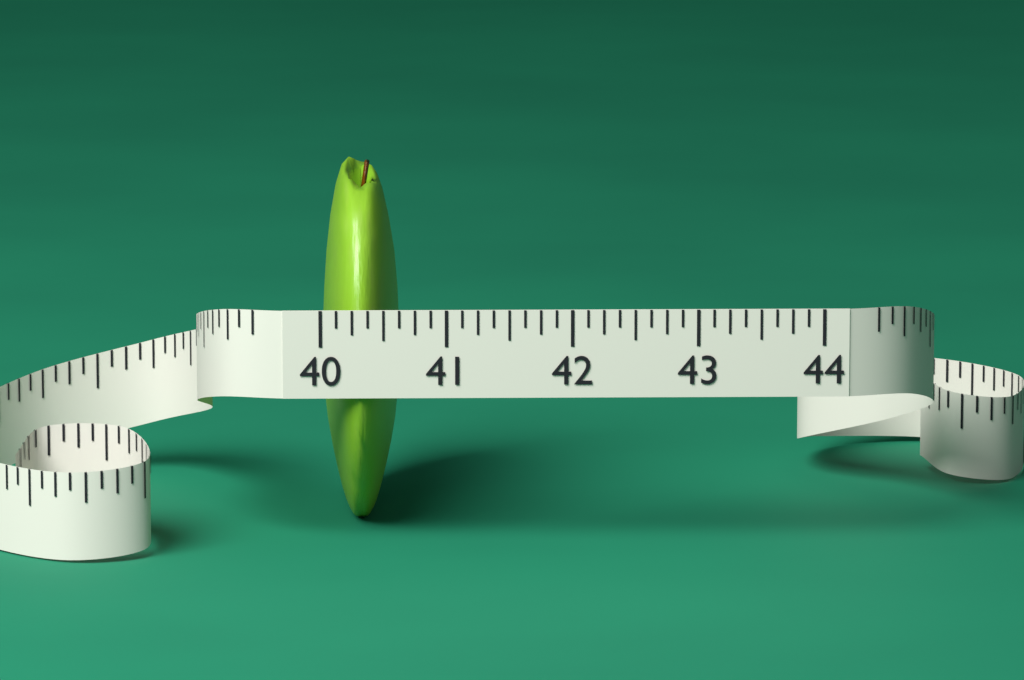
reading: 40.625 (no unit)
